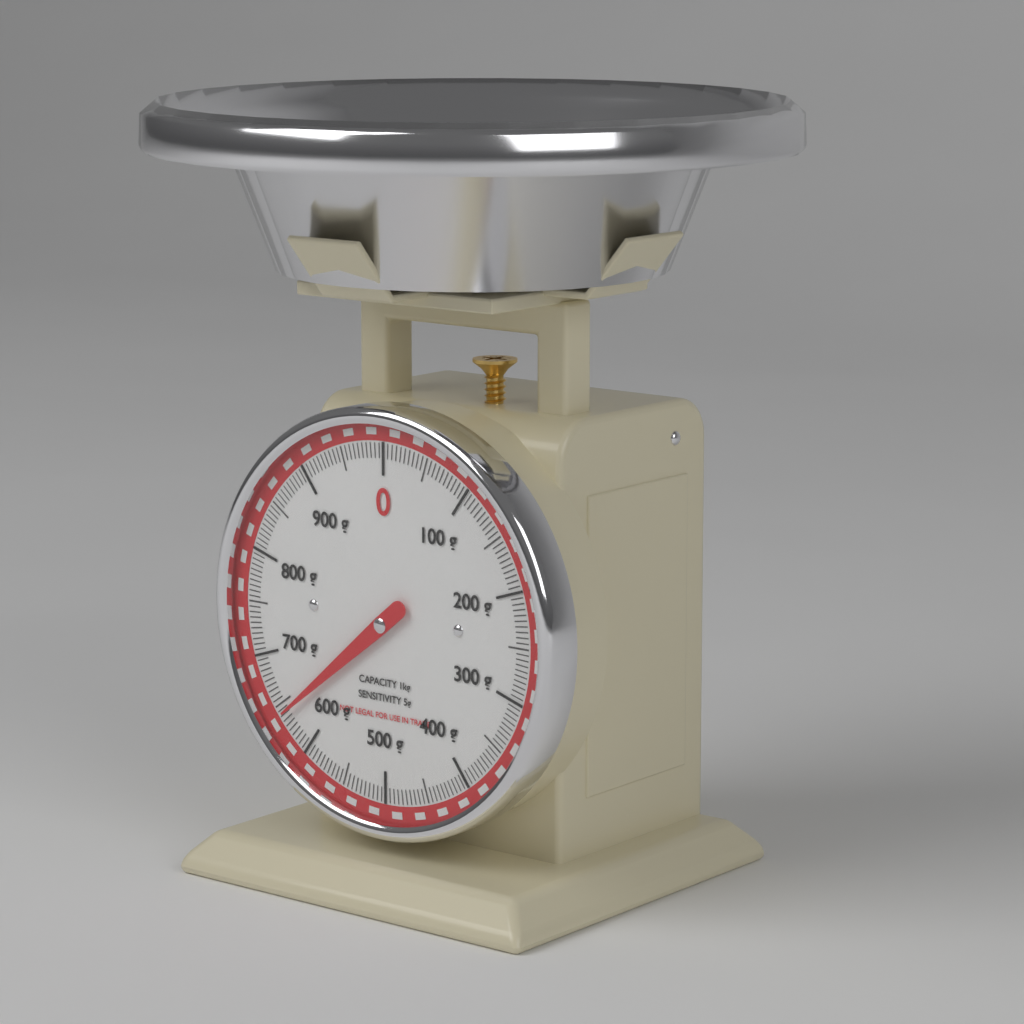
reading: 640 g
